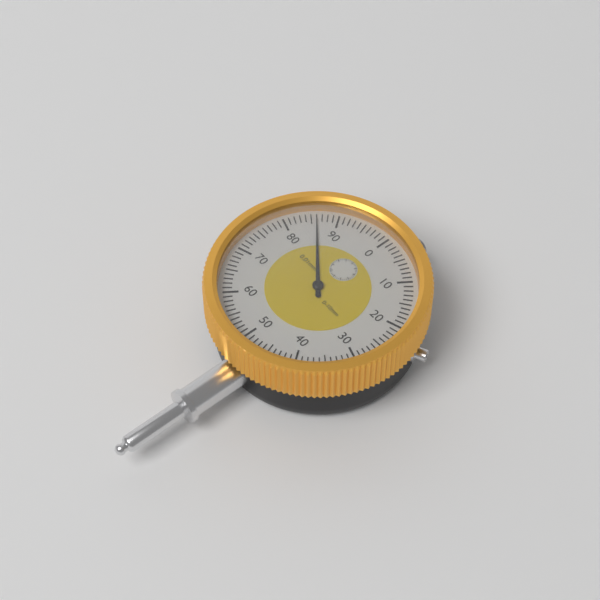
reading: 0.86 mm
